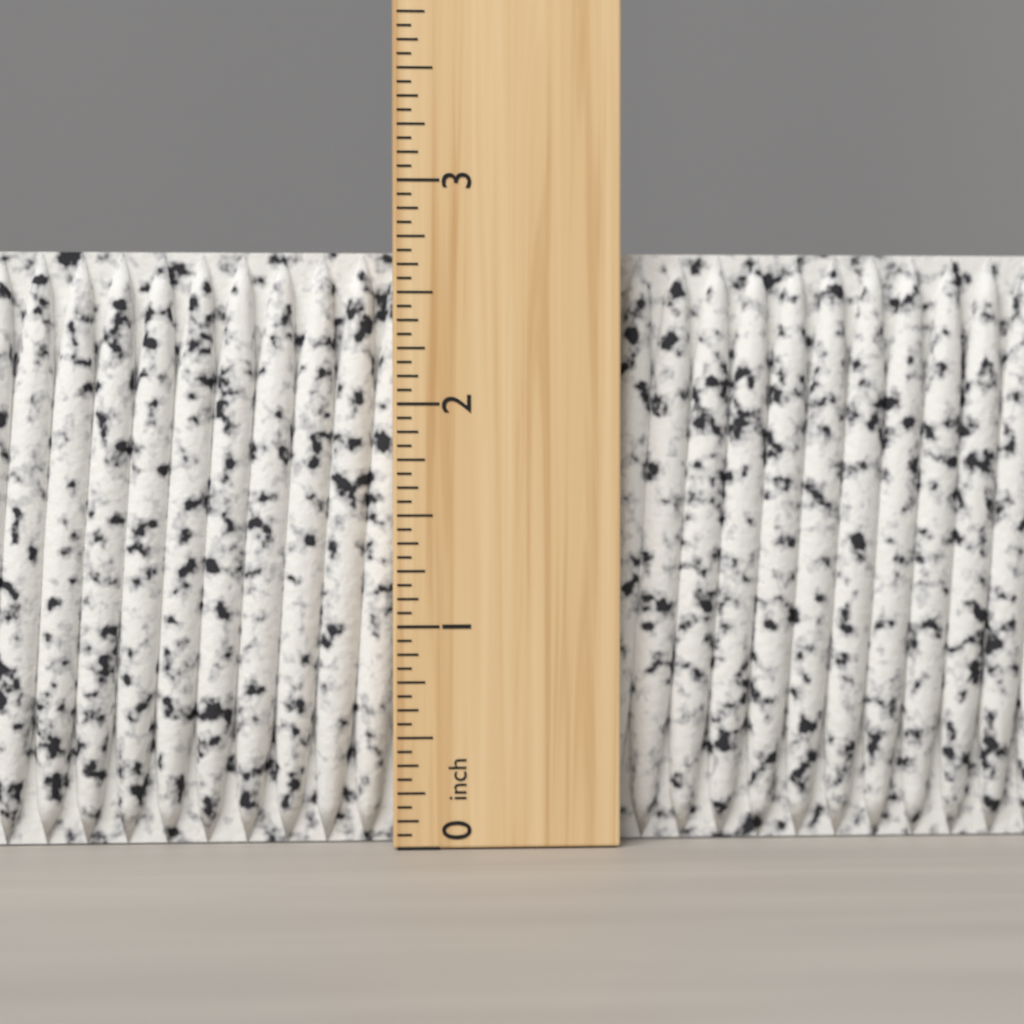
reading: 2.6875 inch
